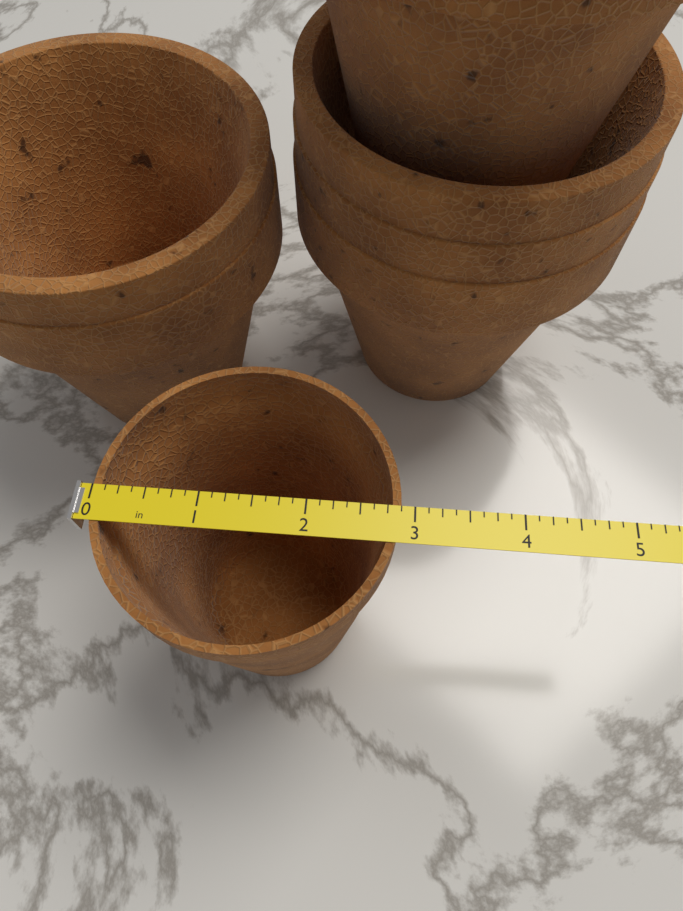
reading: 2.875 in
